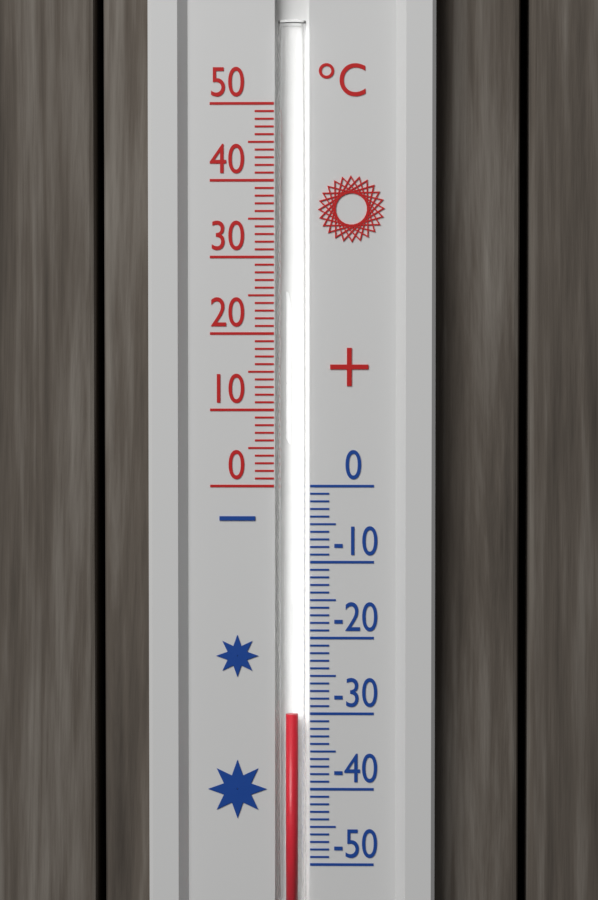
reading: -30 °C
